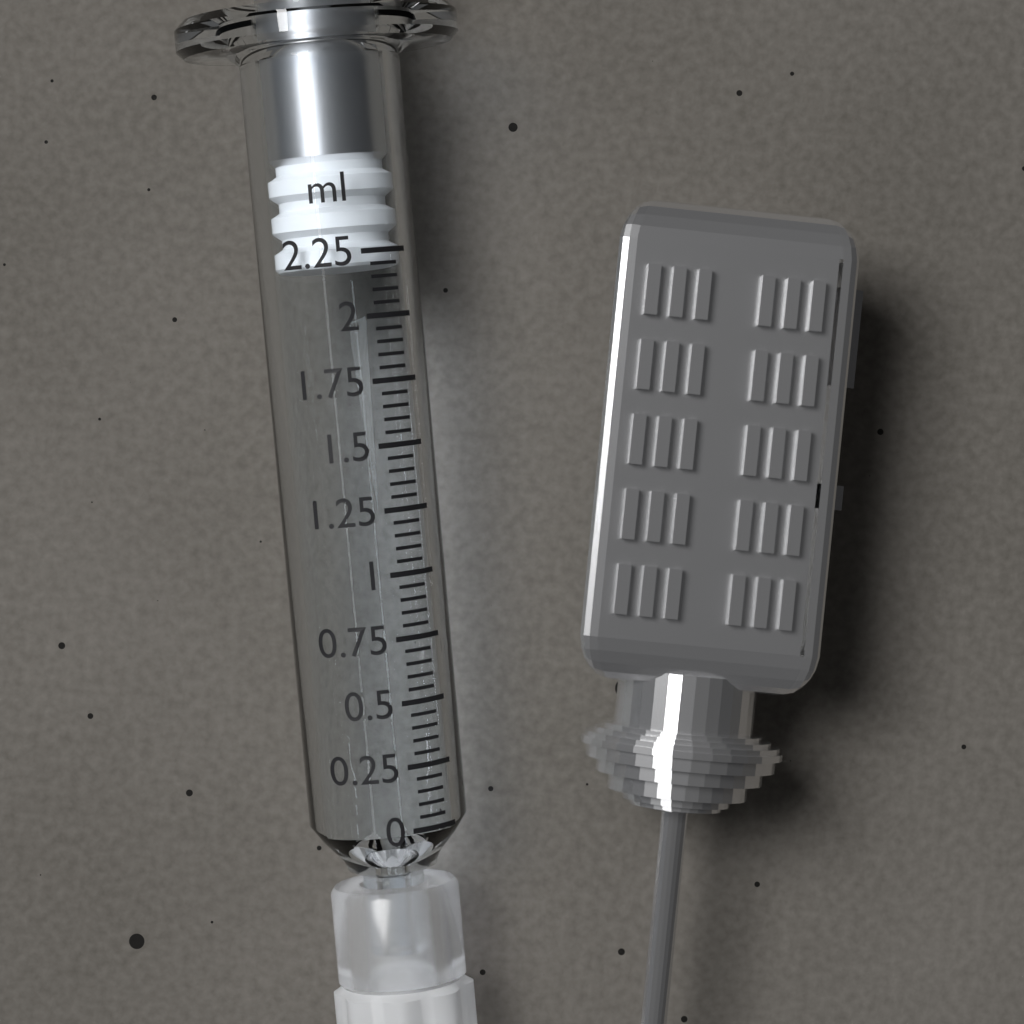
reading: 2.20 ml
